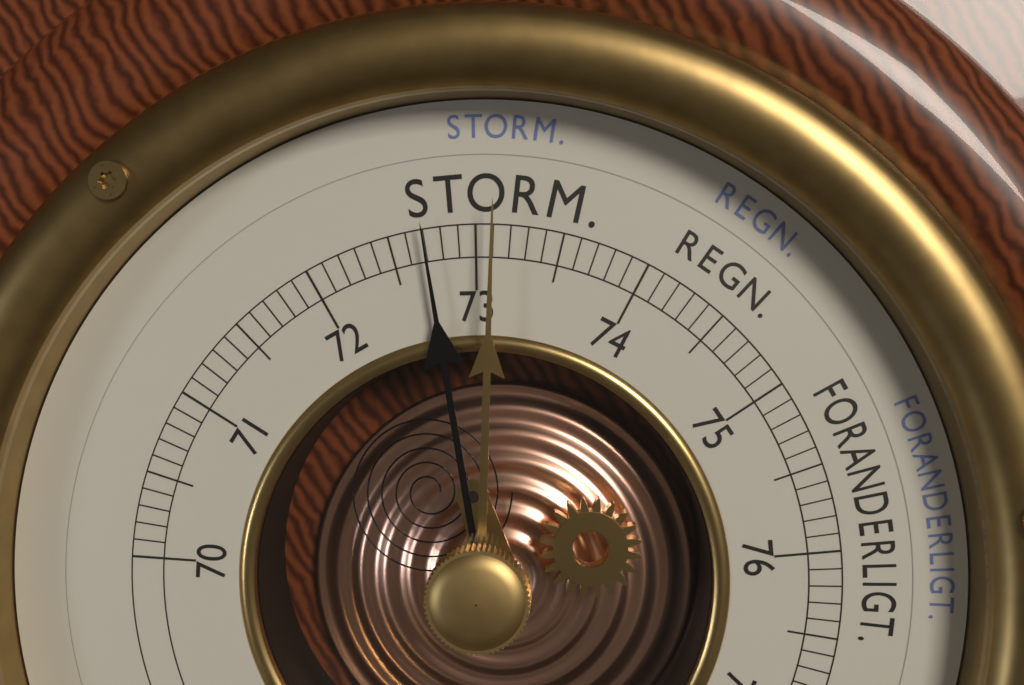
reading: 72.7 cm
